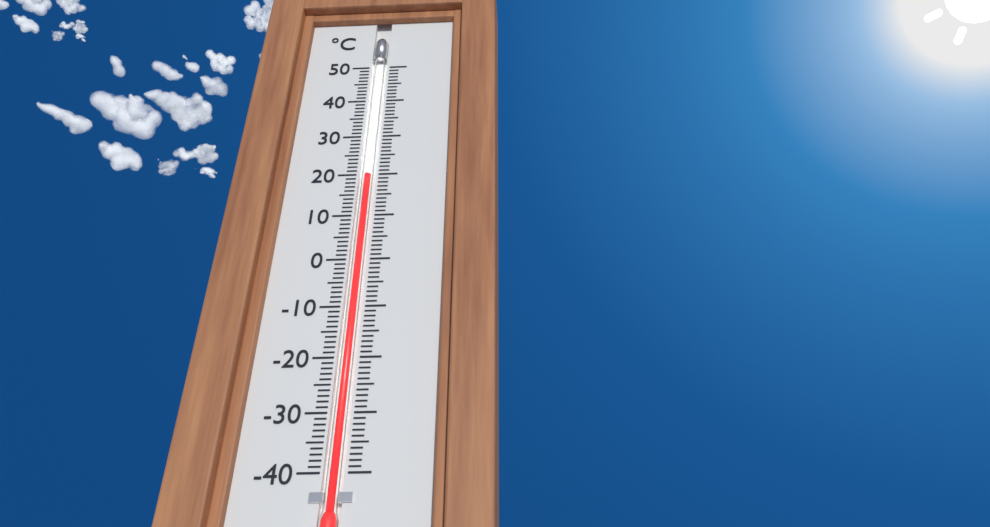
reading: 20 °C
